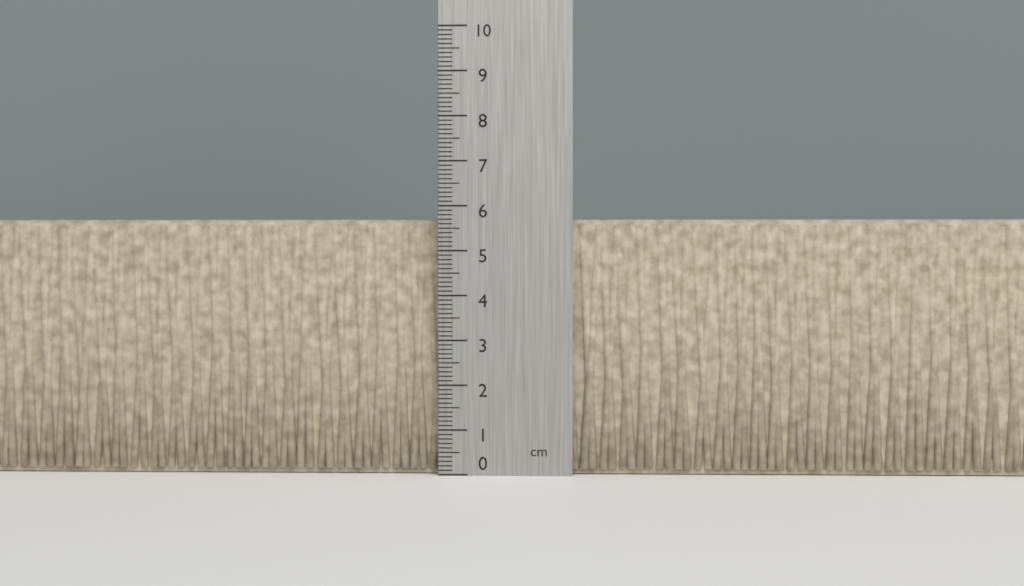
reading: 5.7 cm
